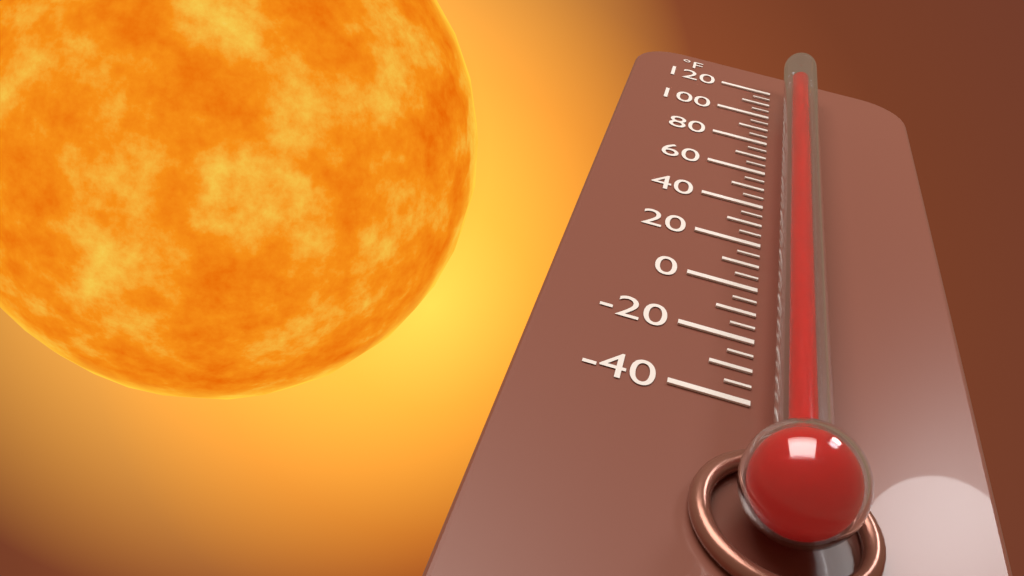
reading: 110 °F
